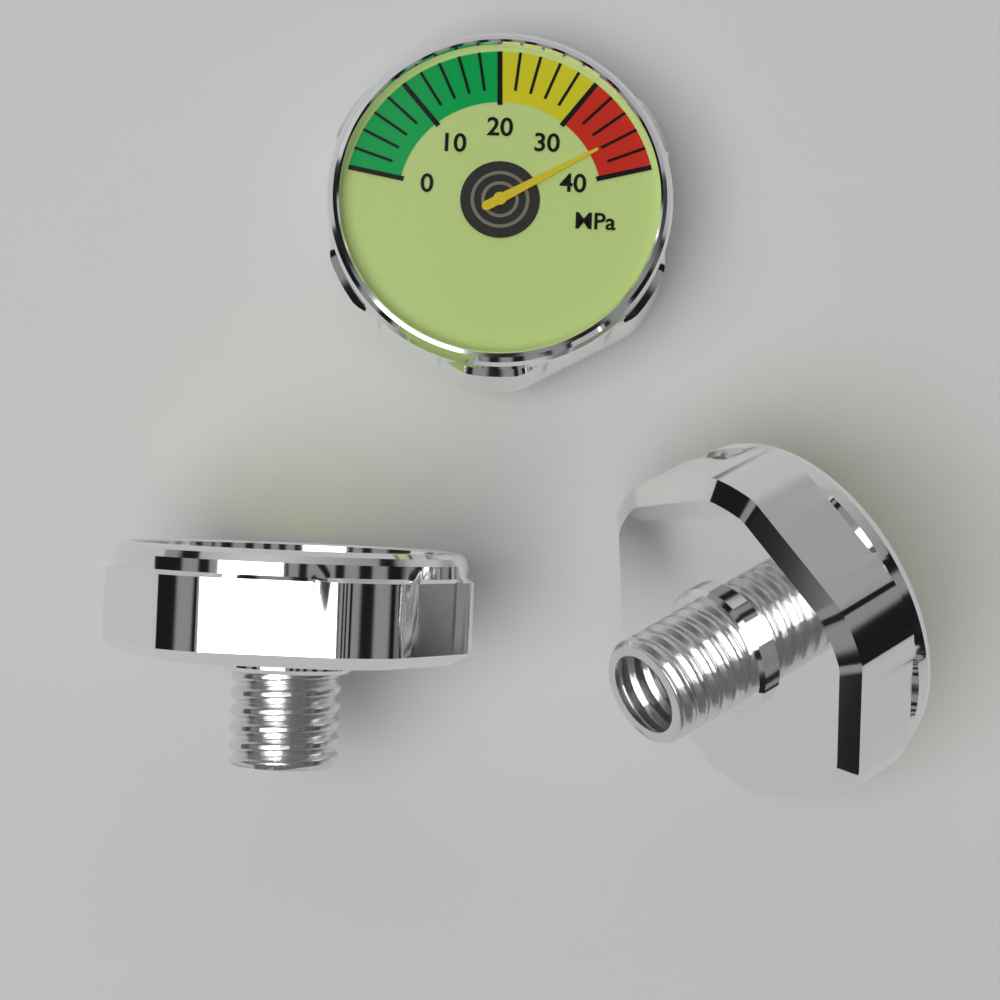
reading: 36 MPa
